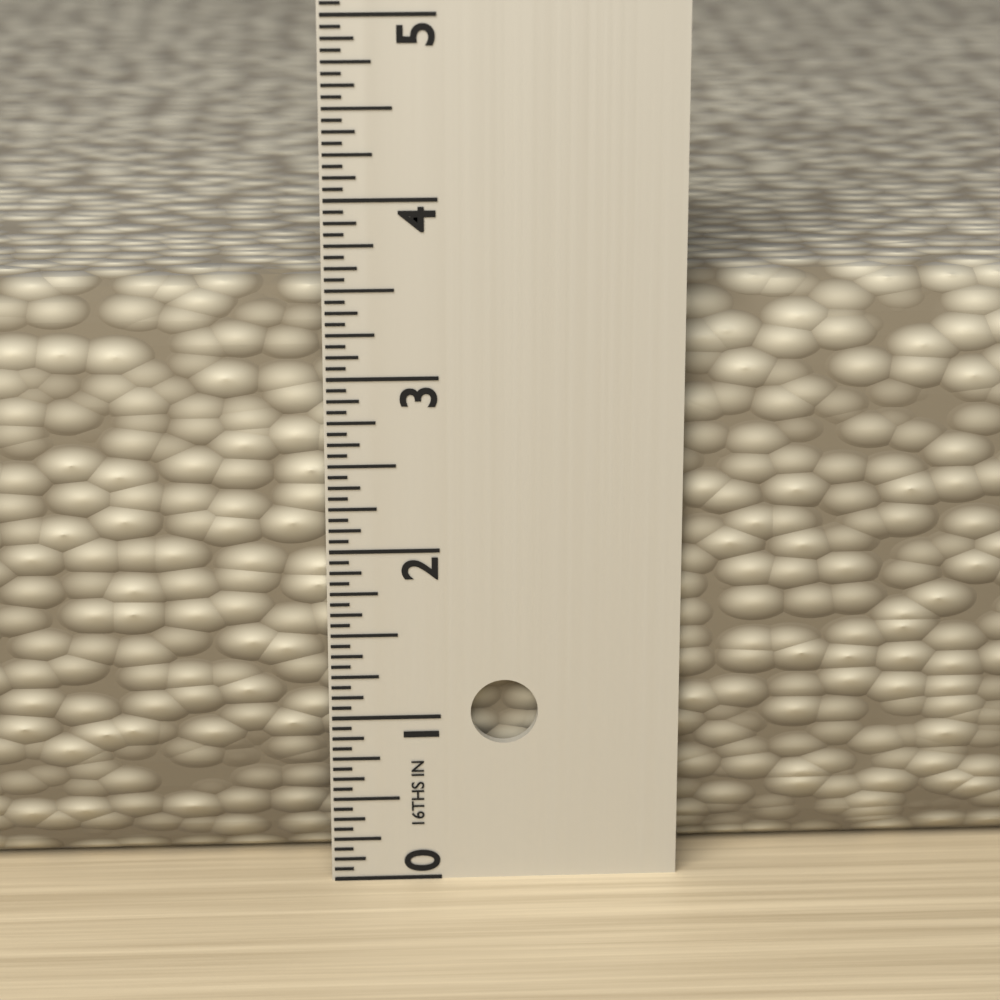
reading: 3.5000 in
